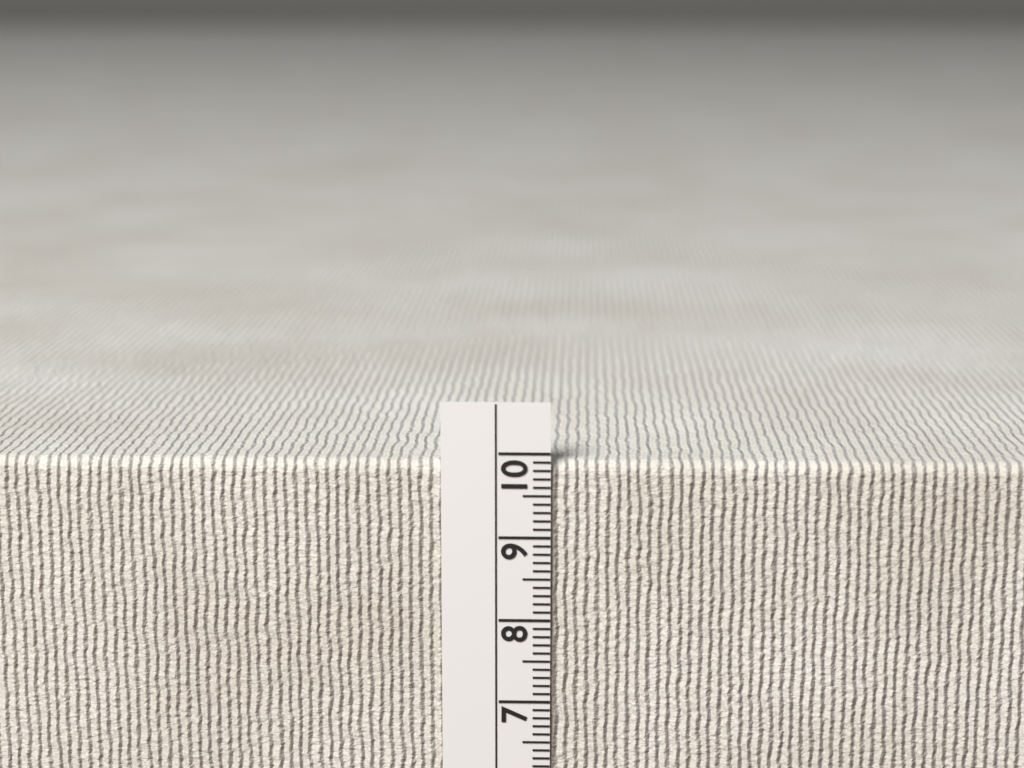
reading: 9.9 cm
